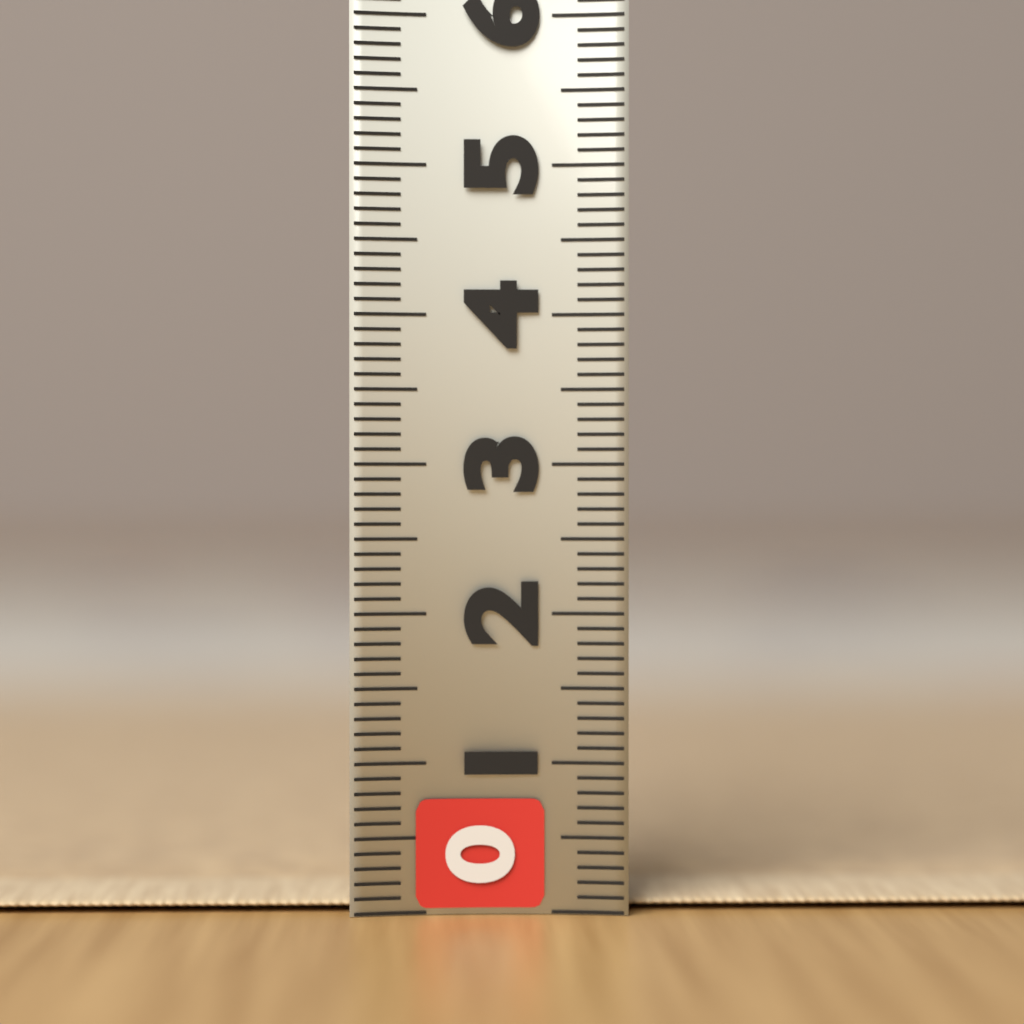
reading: 0.1 (no unit)
